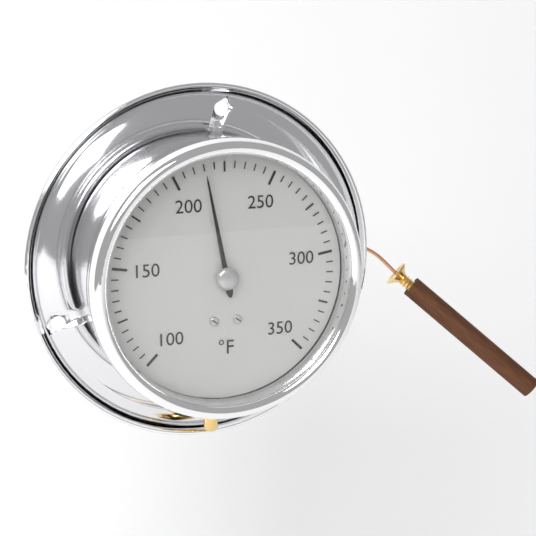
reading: 215 °F
